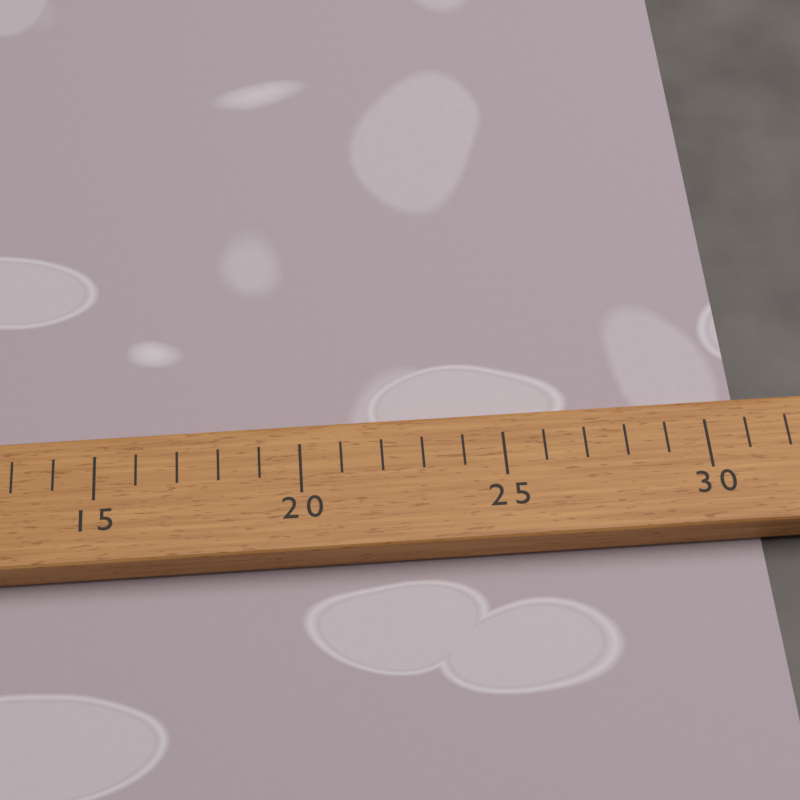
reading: 31 (no unit)
